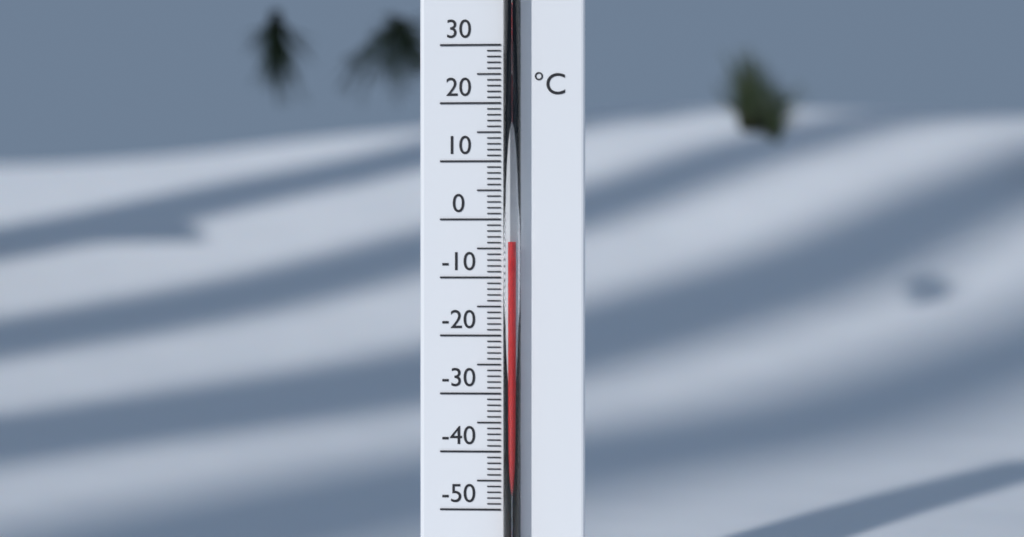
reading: -4 °C
